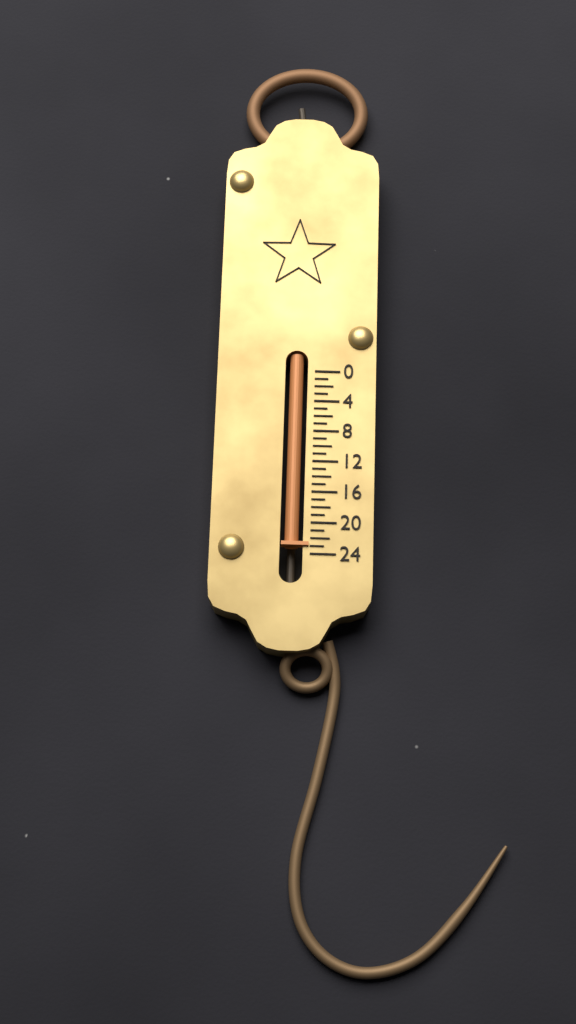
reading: 23 (no unit)
